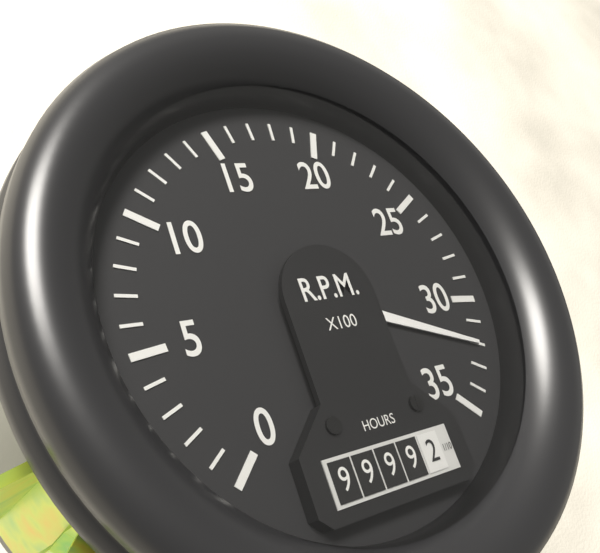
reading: 3200 RPM
